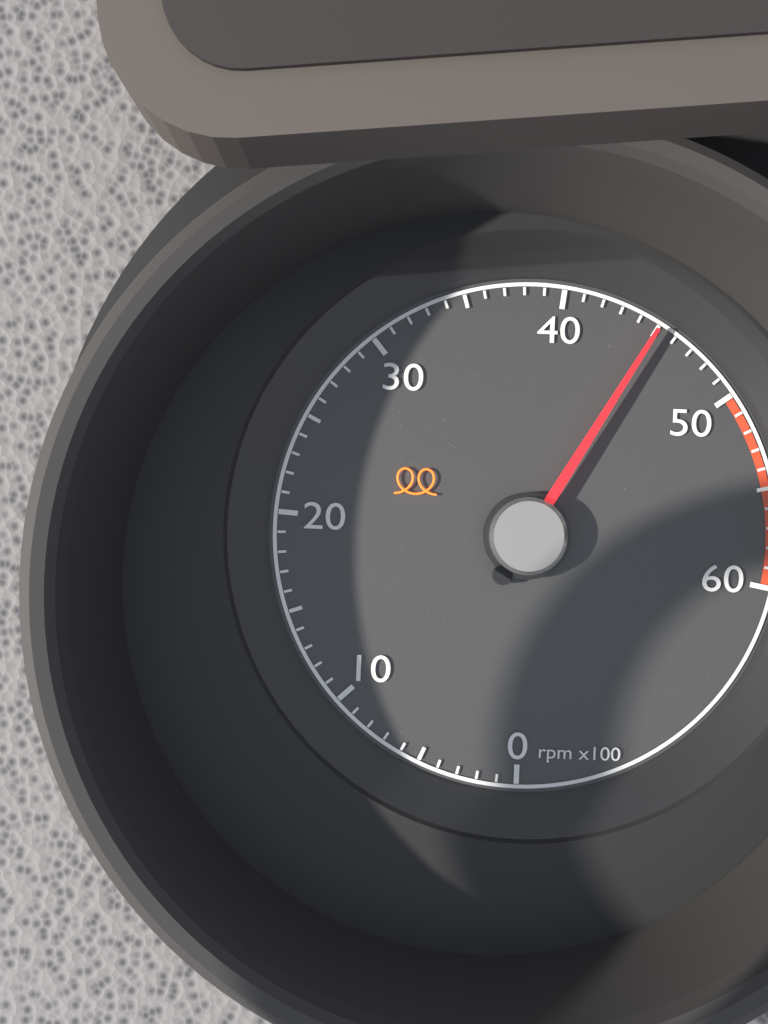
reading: 4500 rpm
